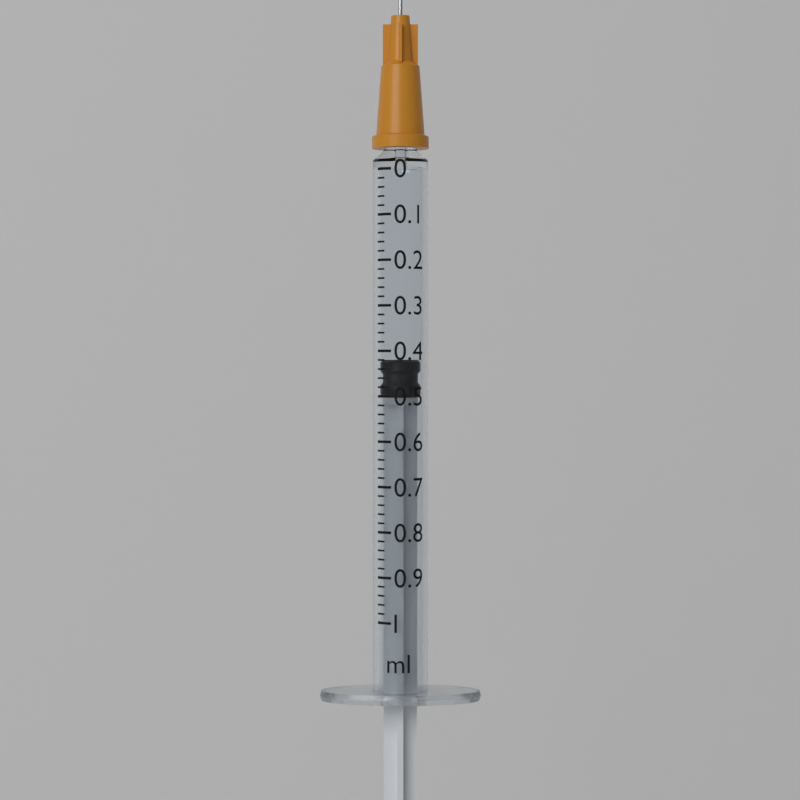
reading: 0.42 ml
